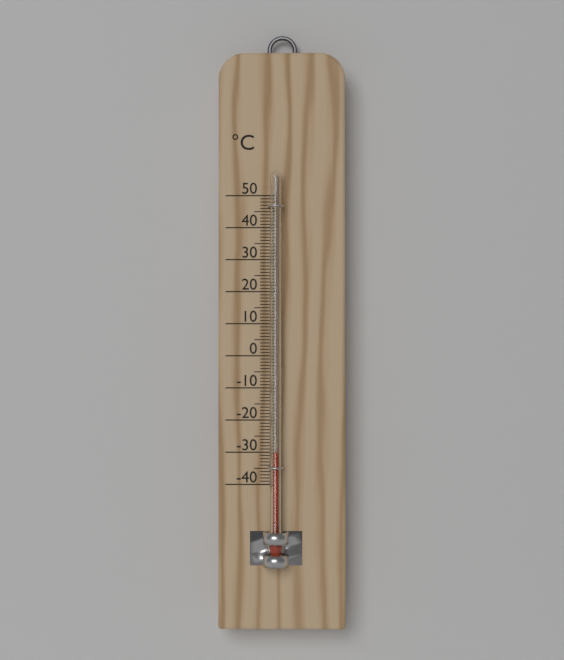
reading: -30 °C
